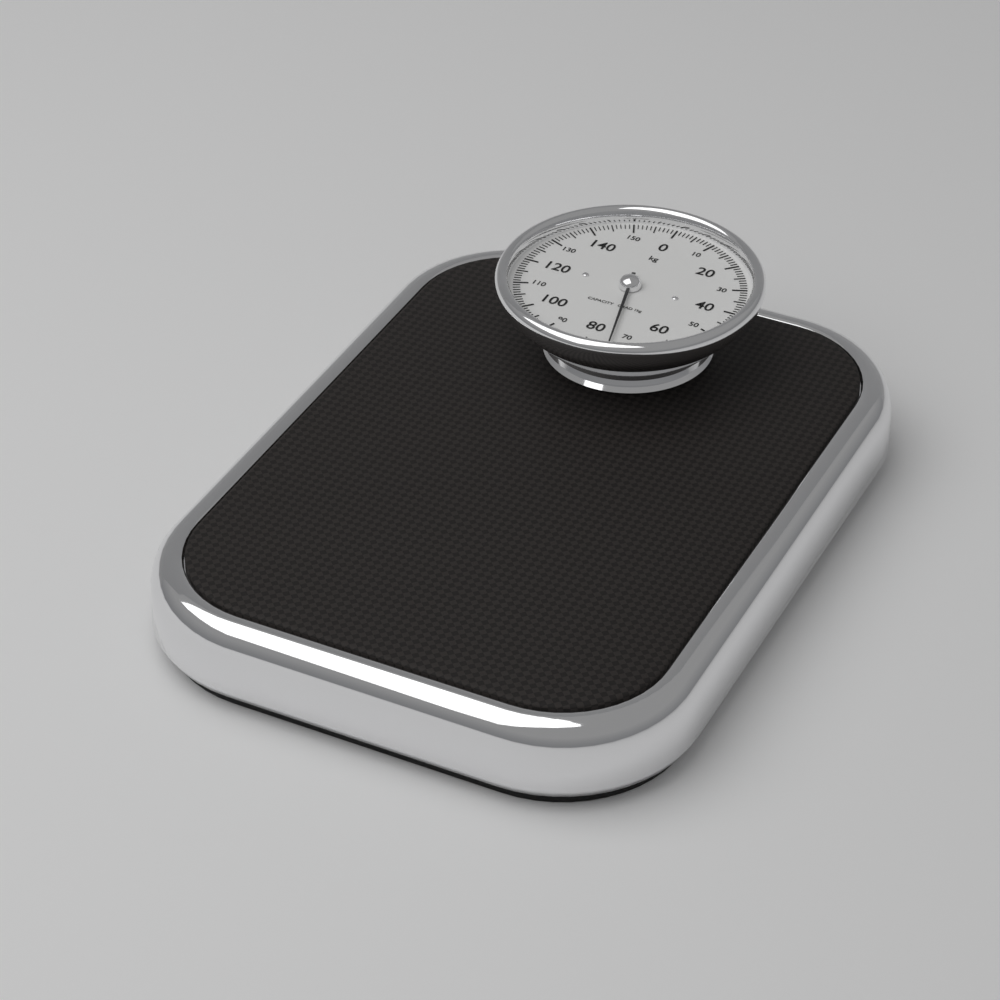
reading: 74 kg
